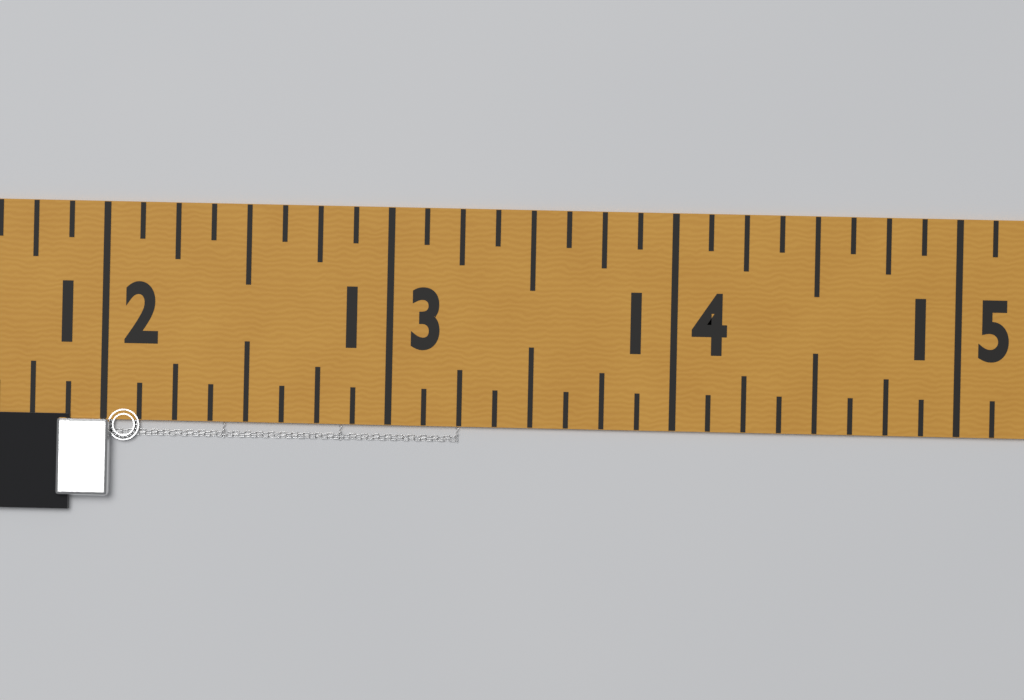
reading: 13.250 in
